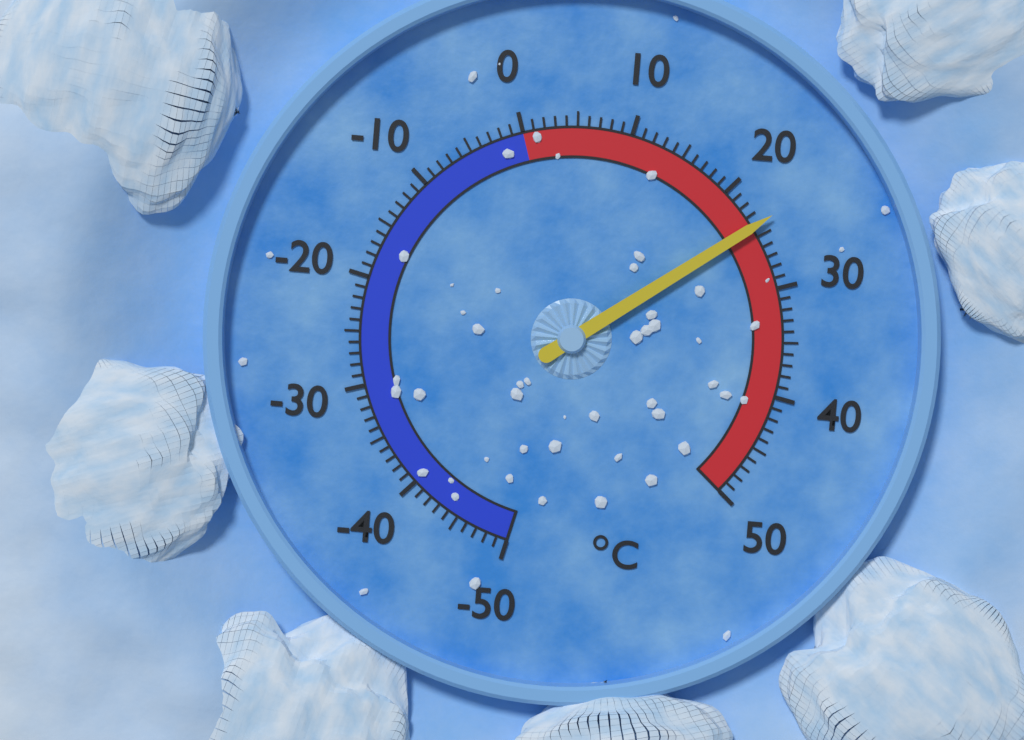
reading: 24 °C
